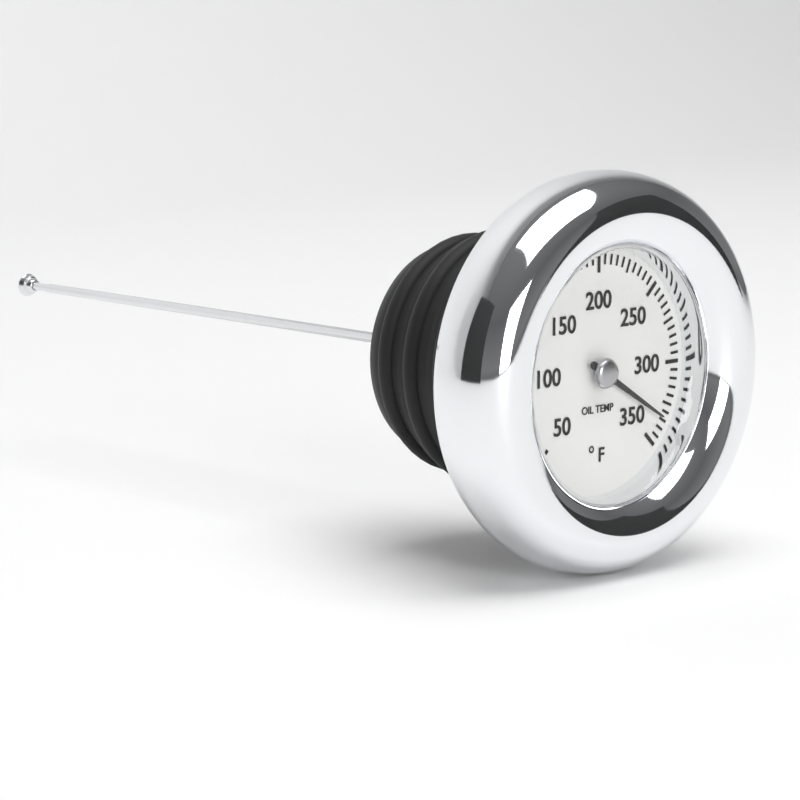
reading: 335 °F
